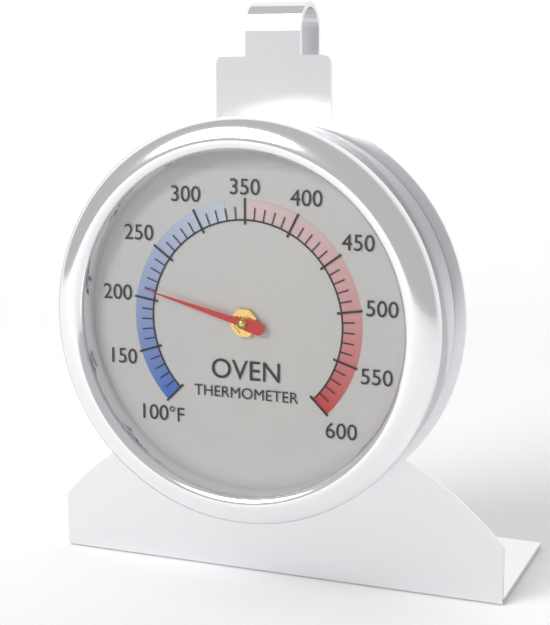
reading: 210 °F
